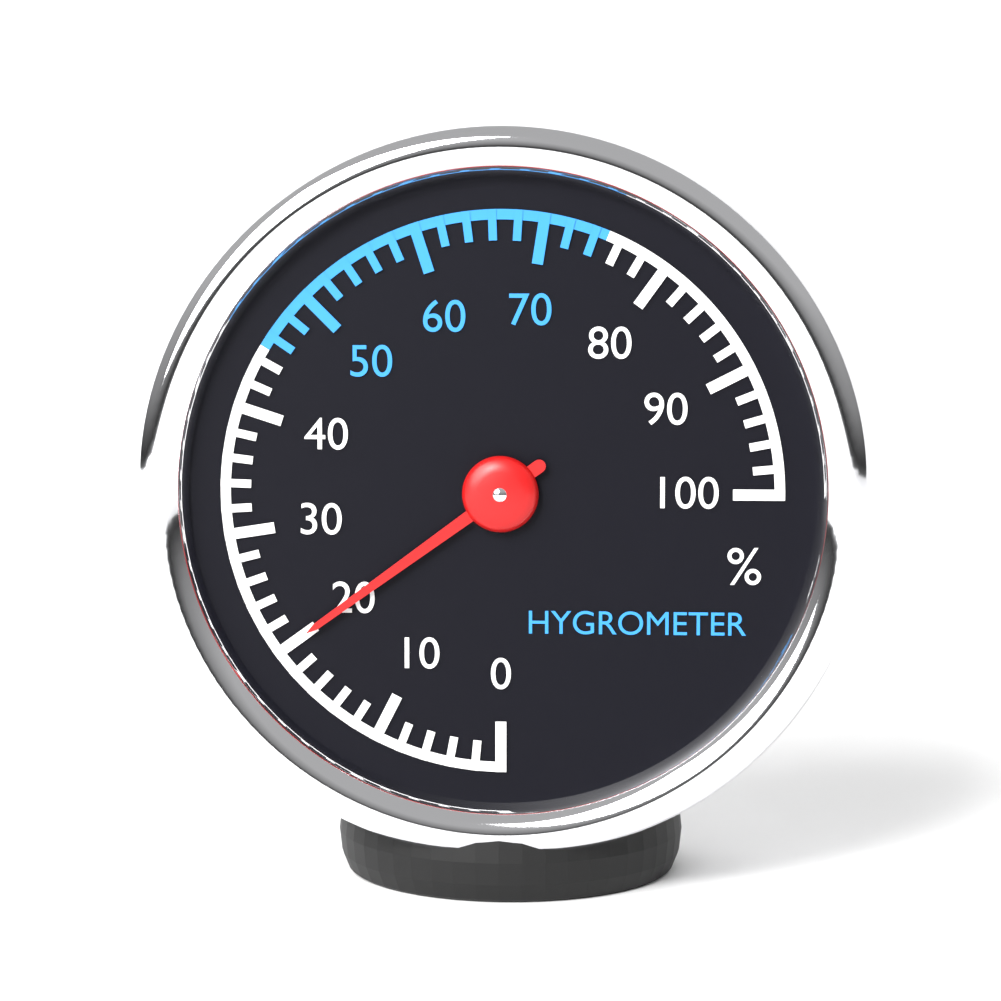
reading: 20 %
